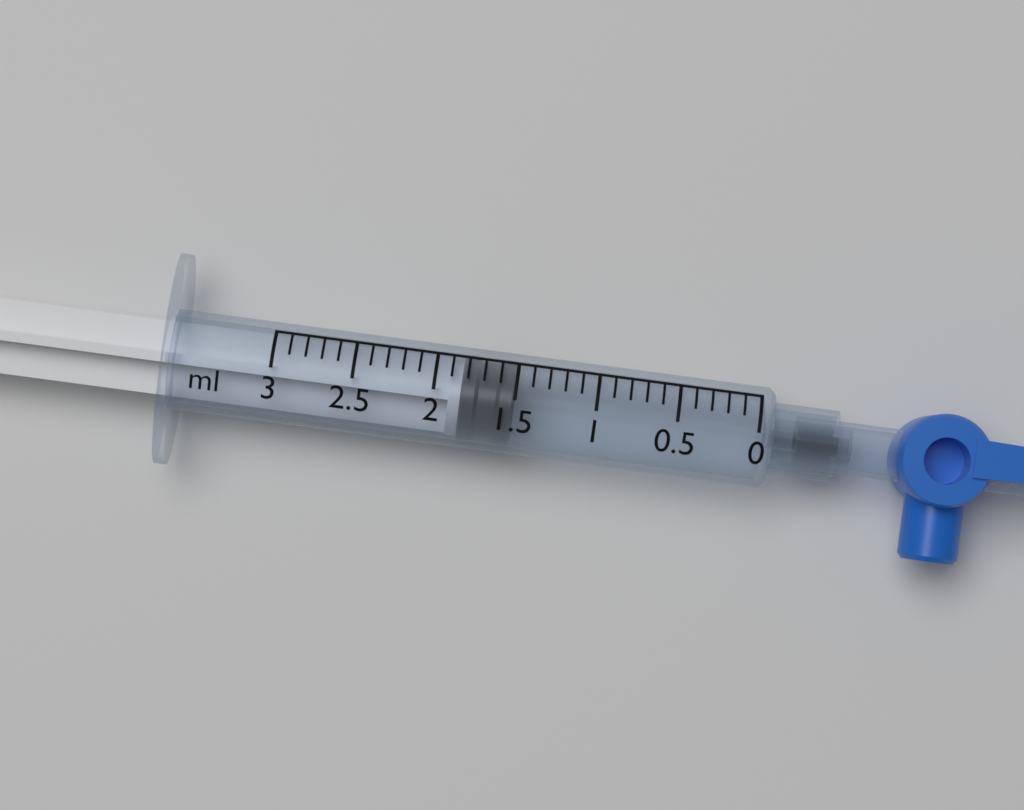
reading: 1.5 ml
